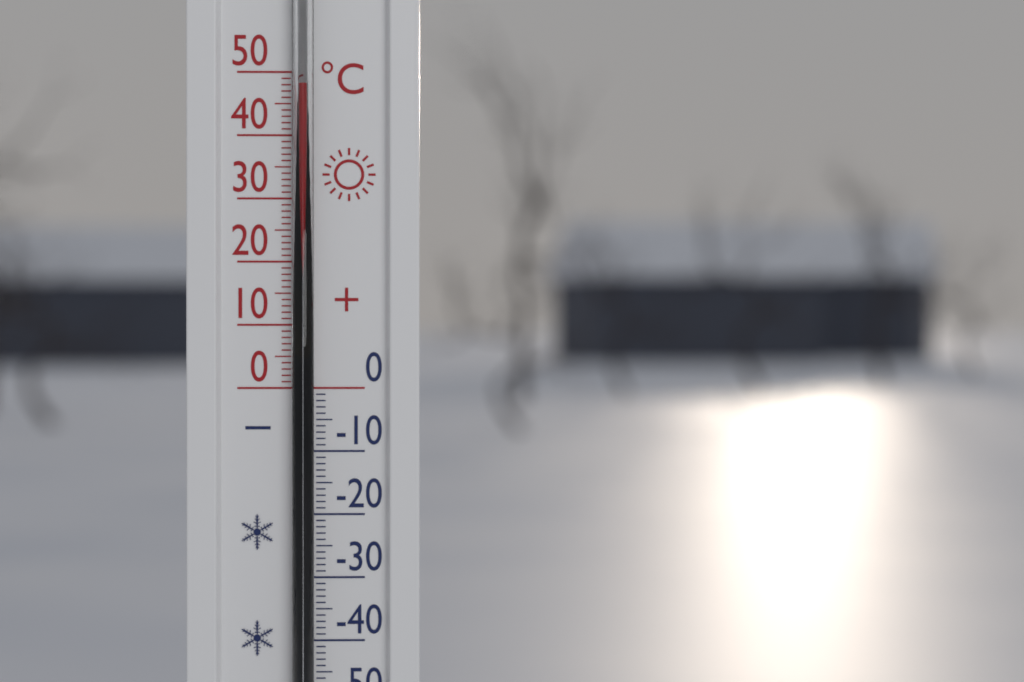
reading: 48 °C
